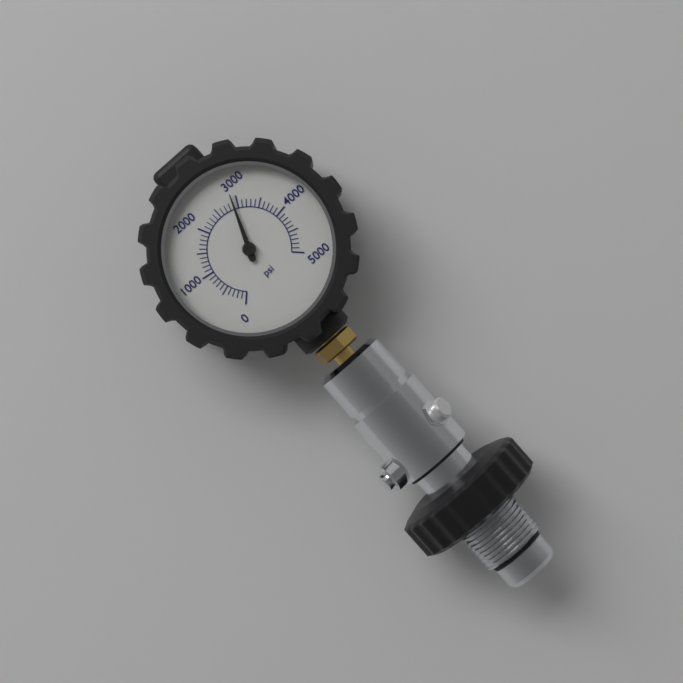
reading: 2900 psi
